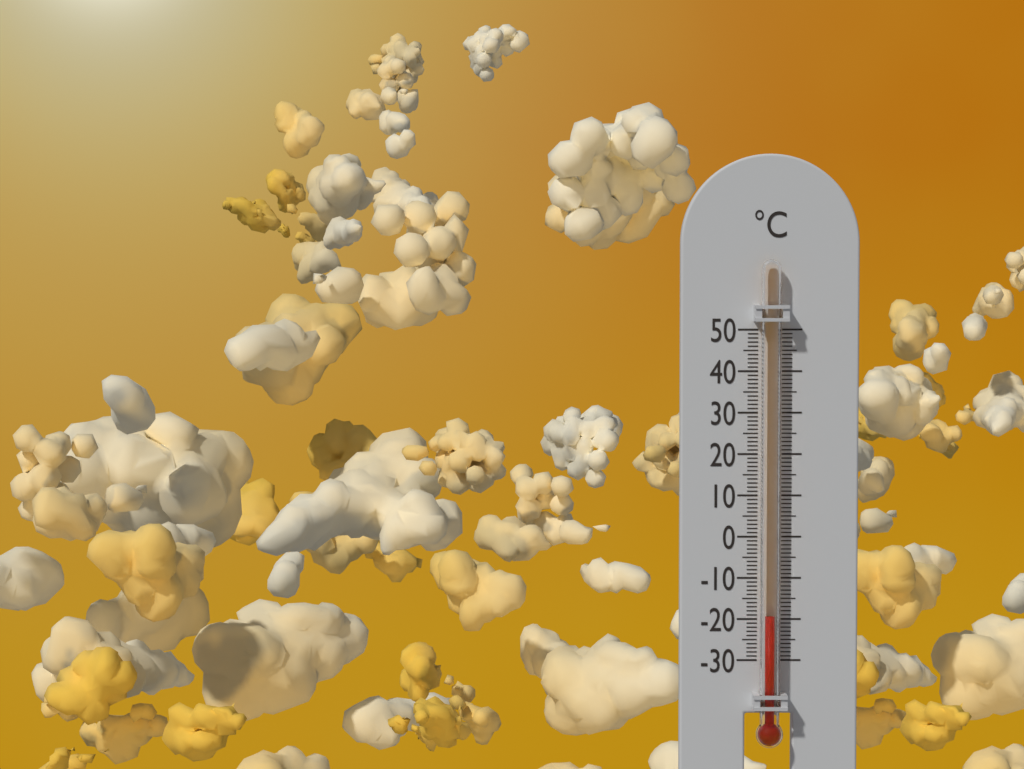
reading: -19 °C
